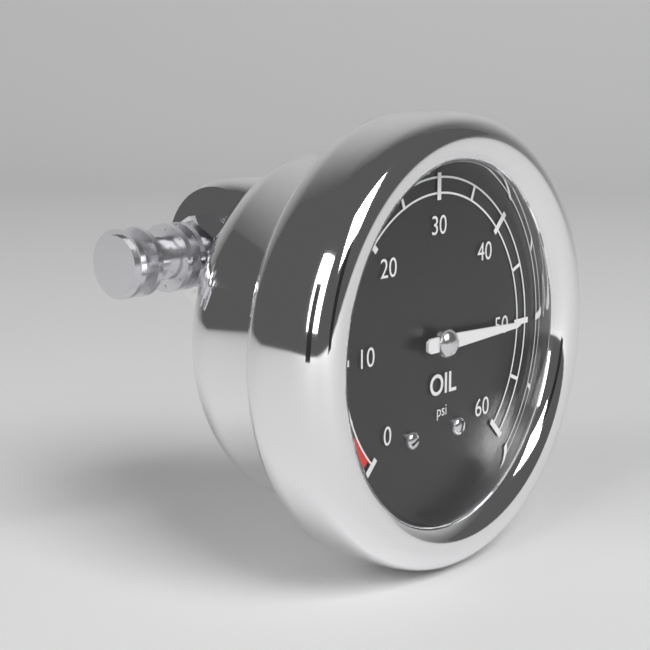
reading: 50 psi
